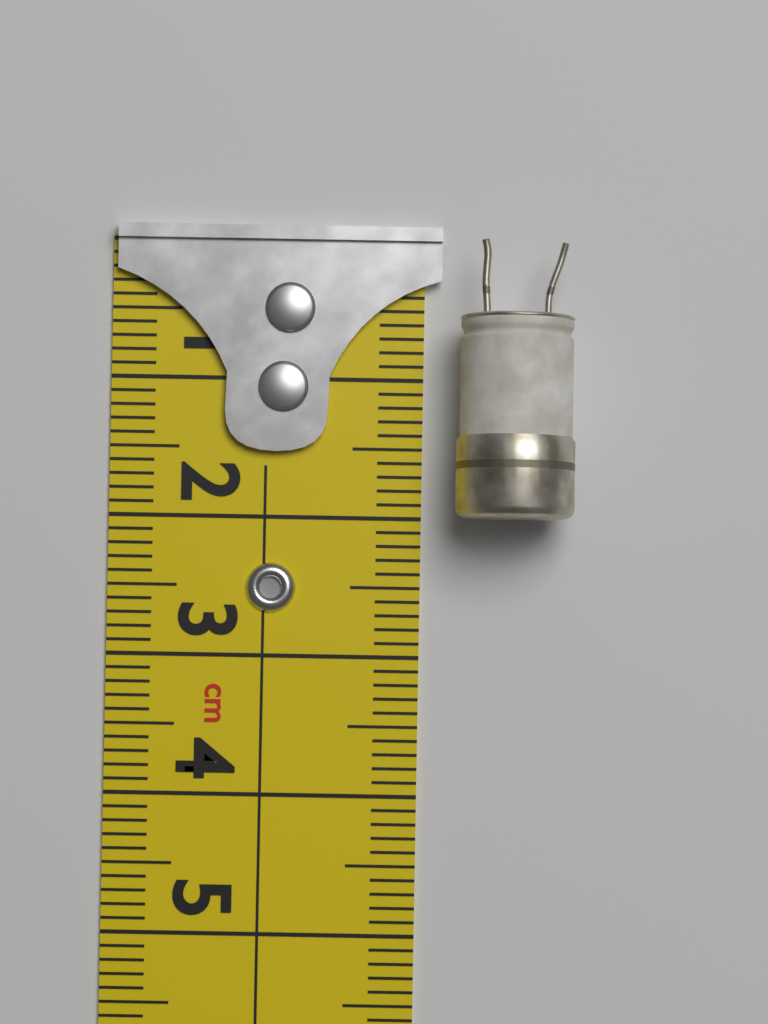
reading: 2.0 cm
